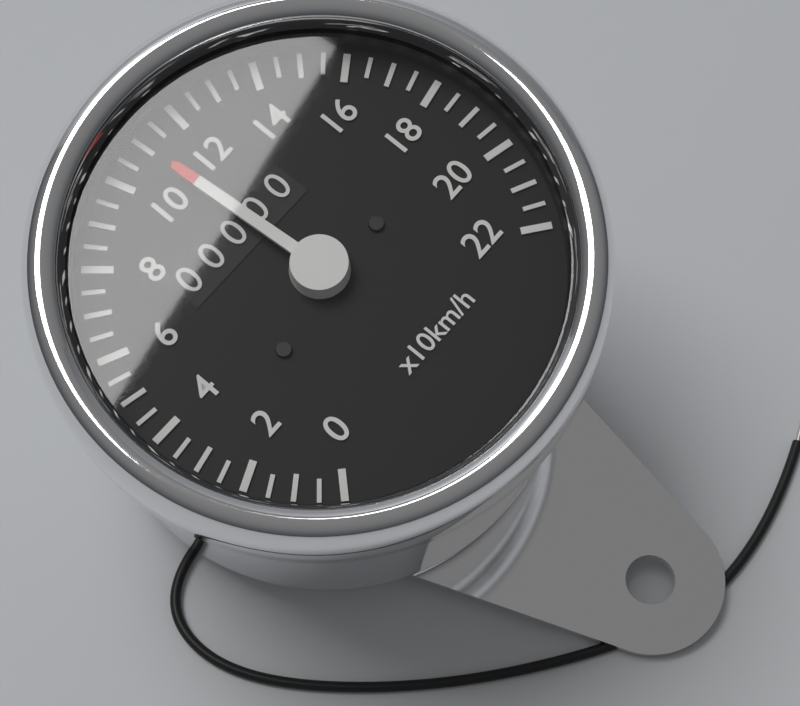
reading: 110 km/h
